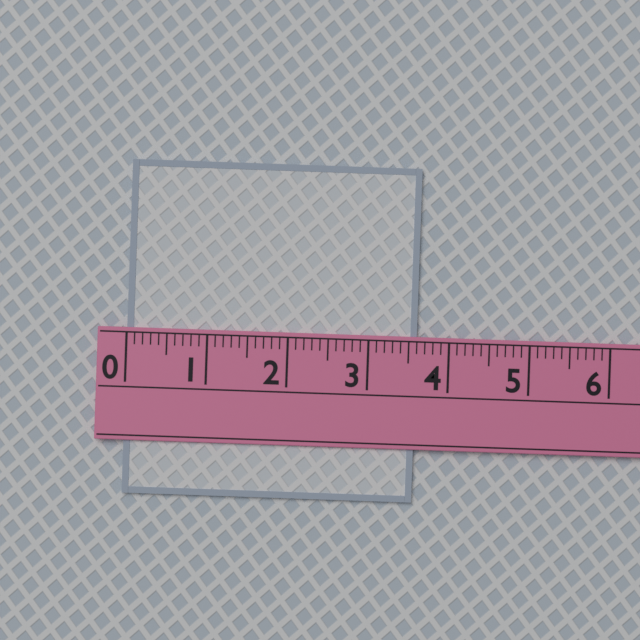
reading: 3.6 (no unit)
